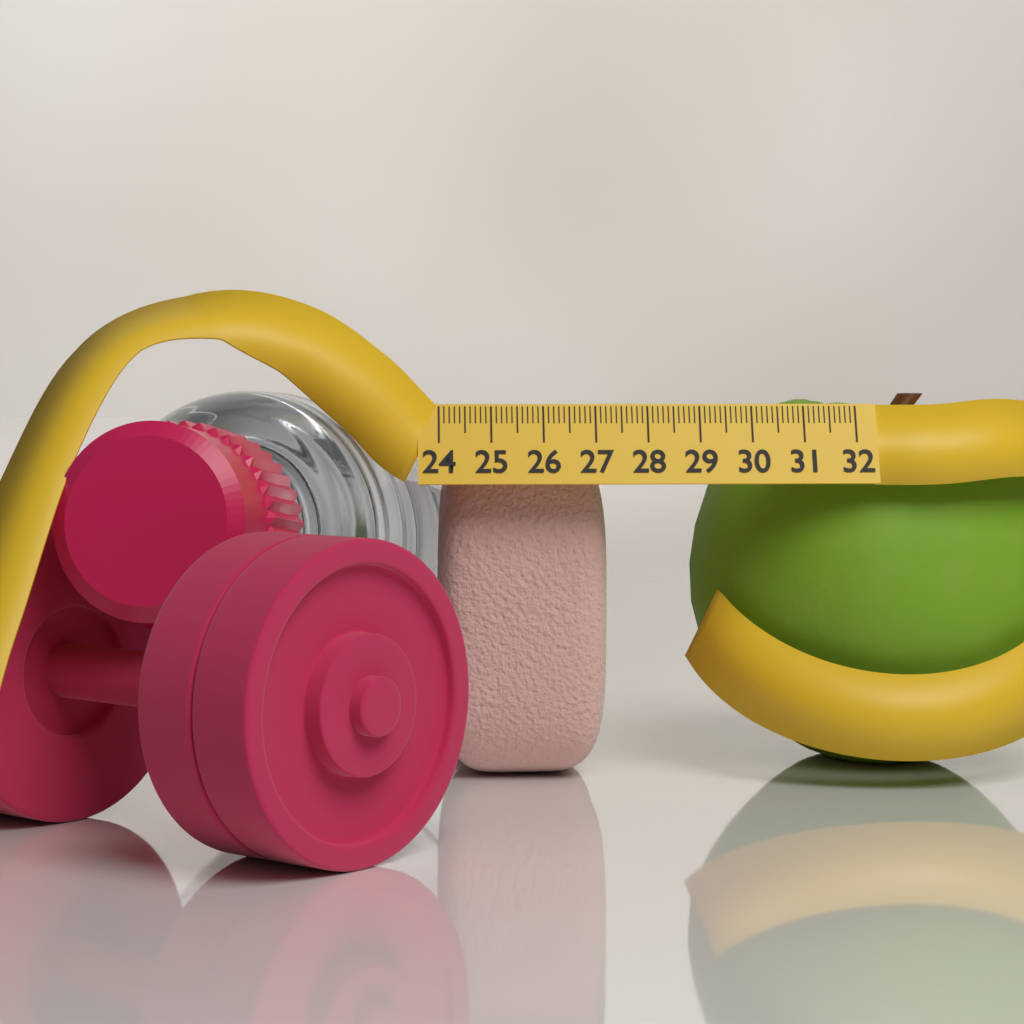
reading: 27.3 (no unit)
